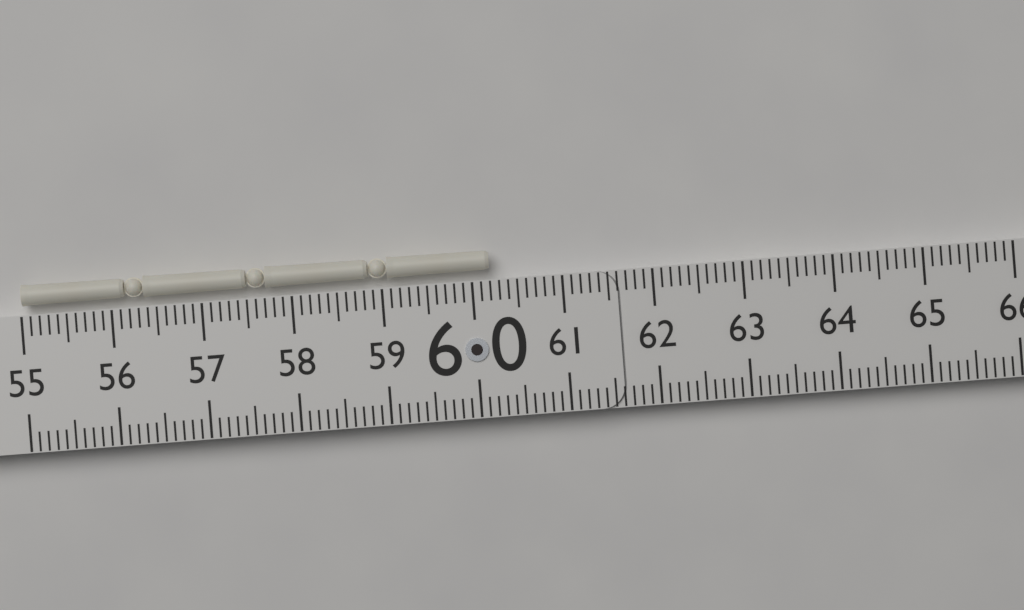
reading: 60.2 (no unit)
